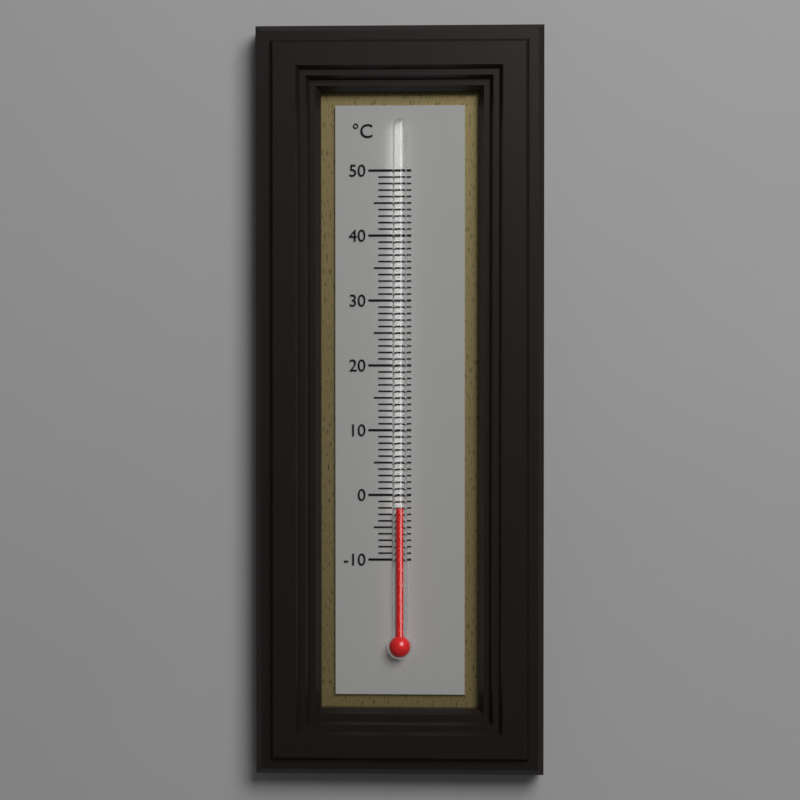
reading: -2 °C
